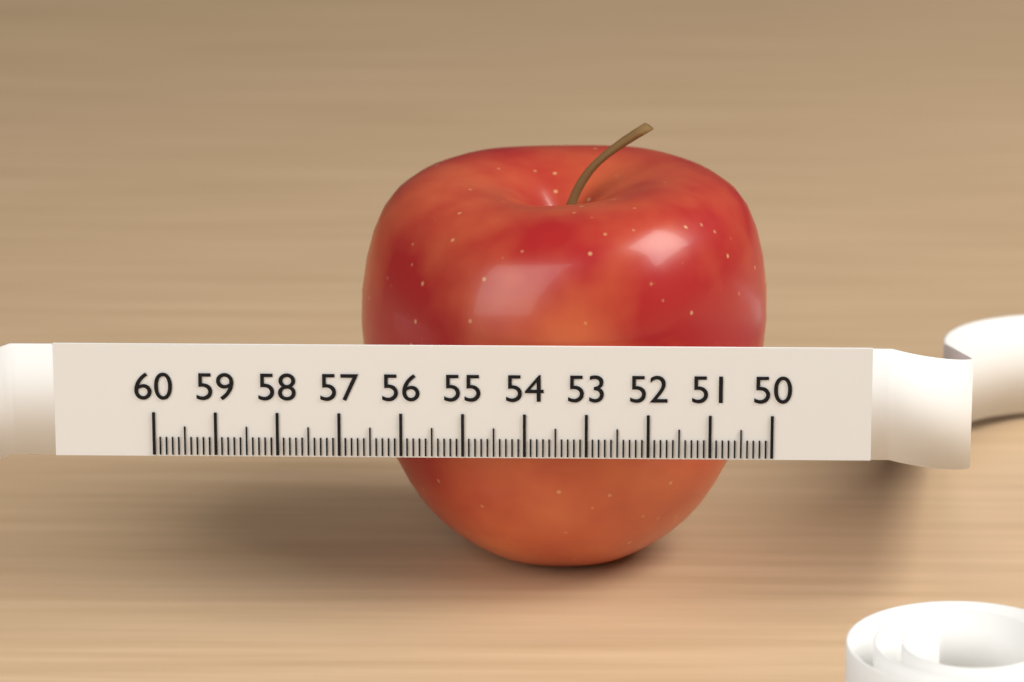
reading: 56.8 (no unit)
